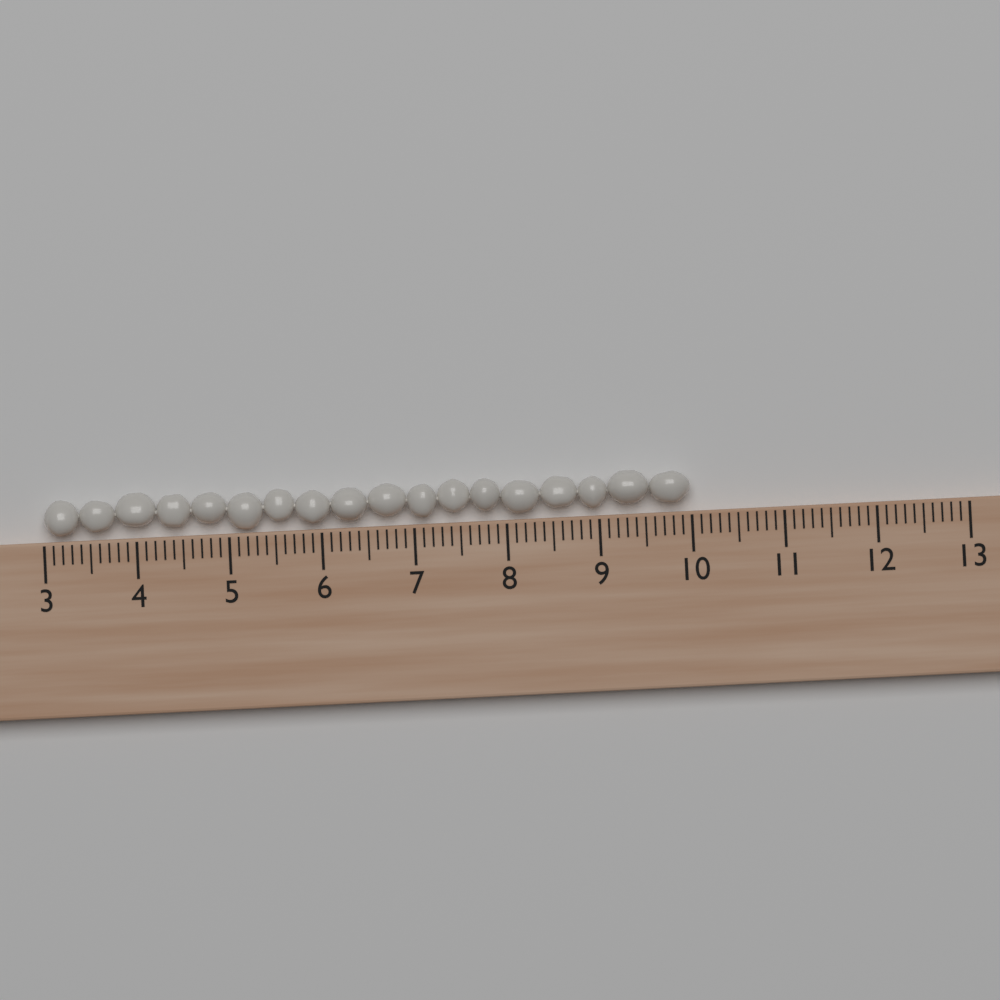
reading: 10.0 (no unit)
